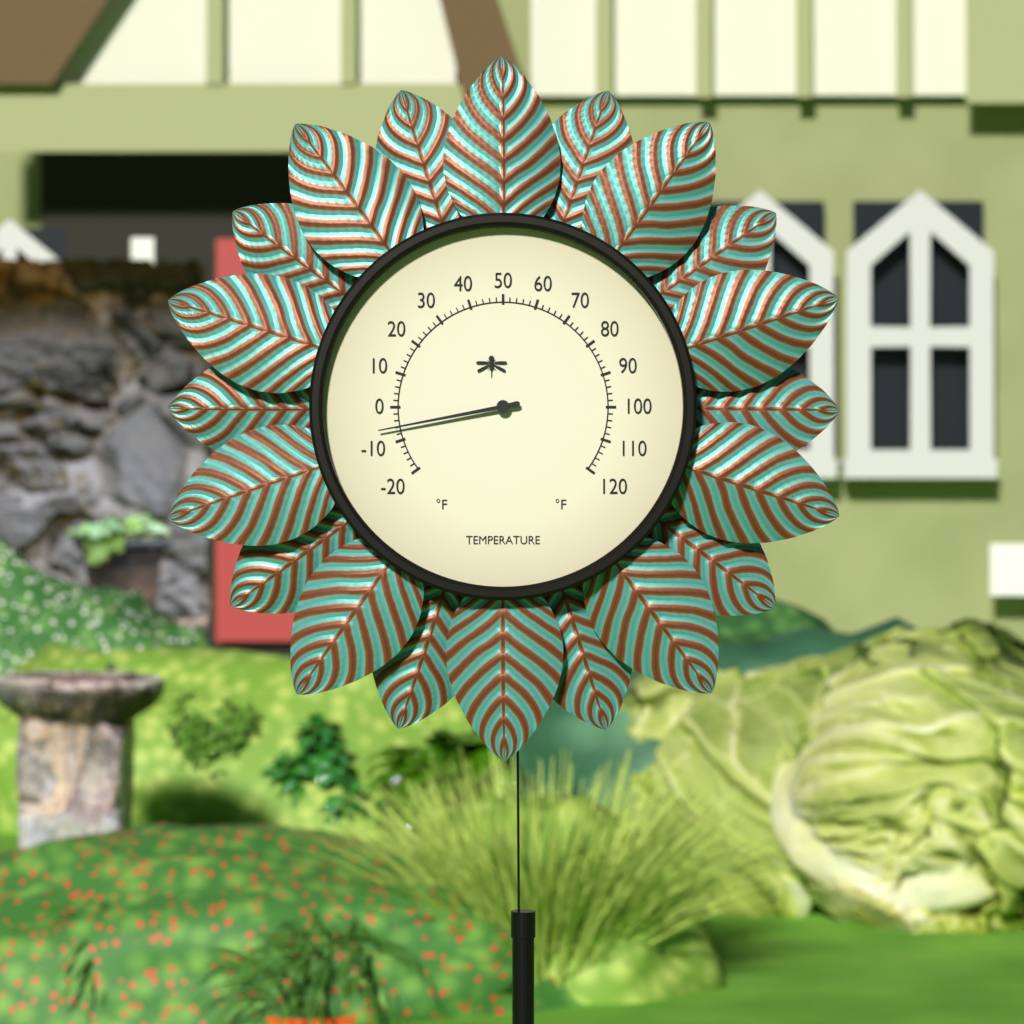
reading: -6 °F
